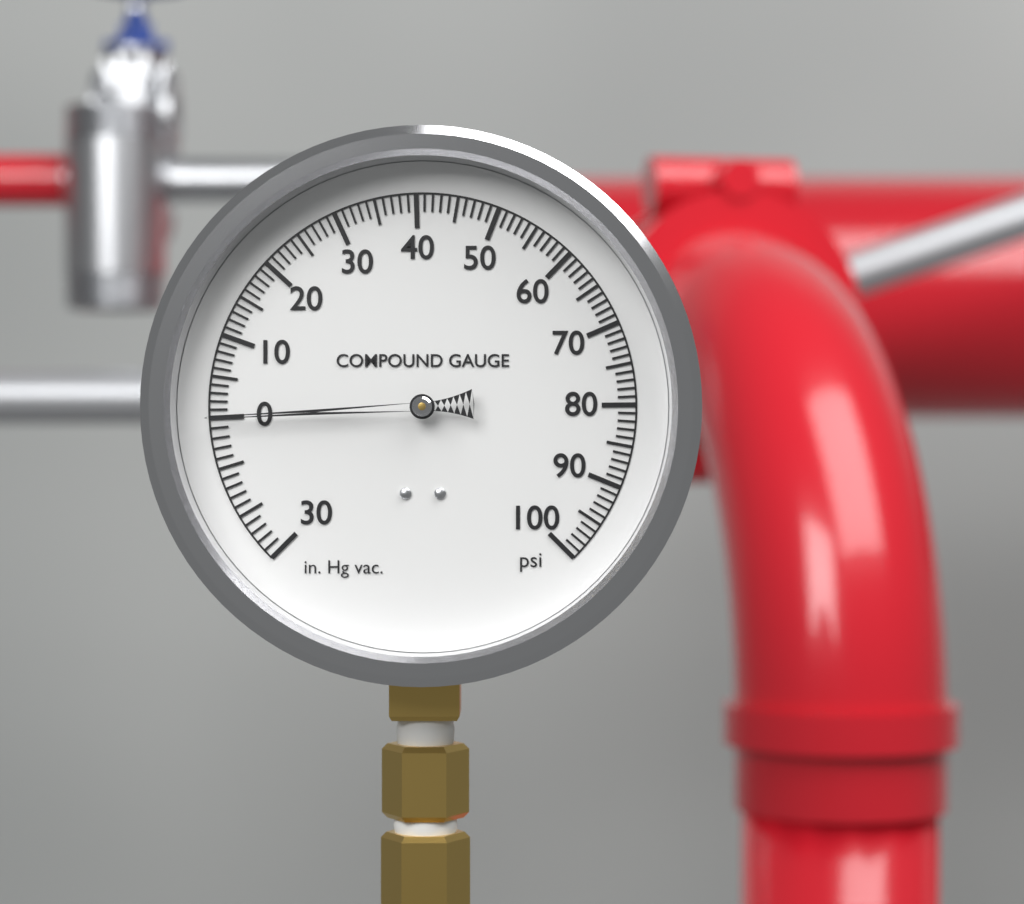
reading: 0 psi
